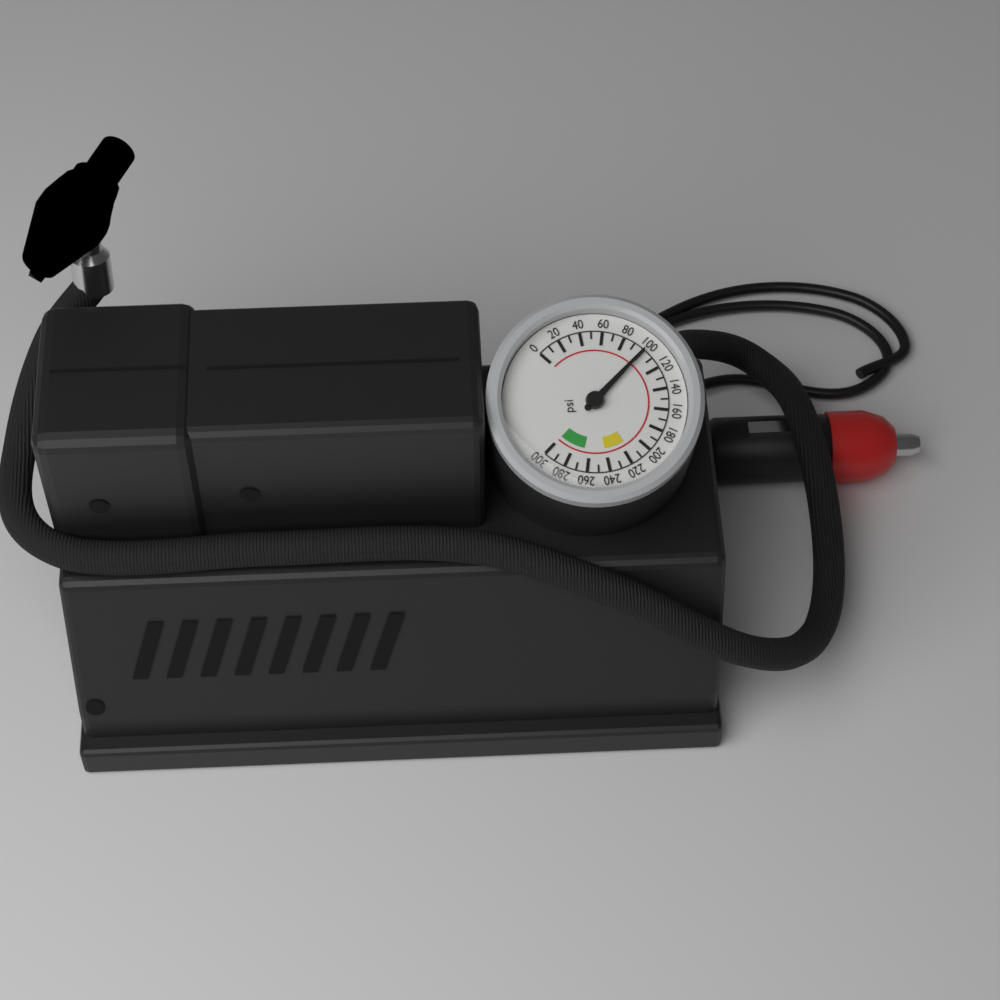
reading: 100 psi
